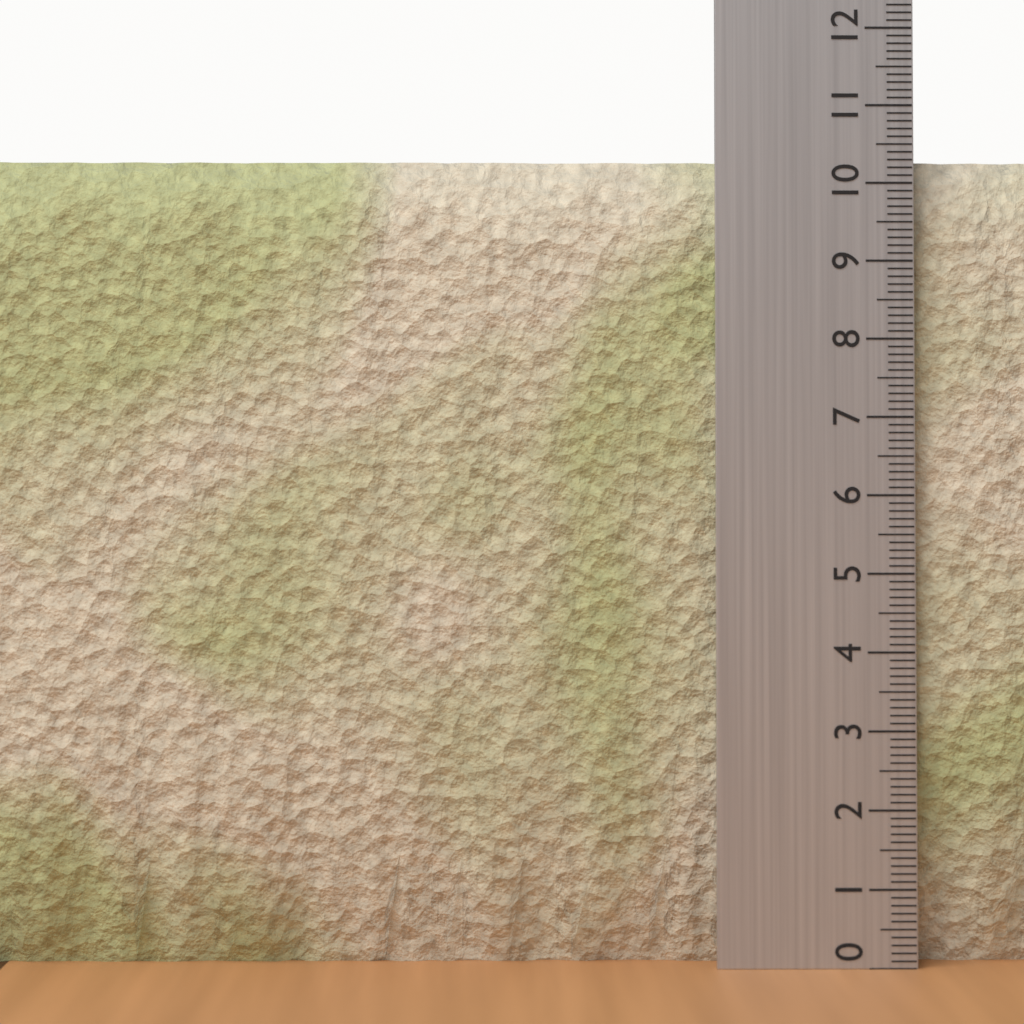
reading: 10.3 (no unit)
